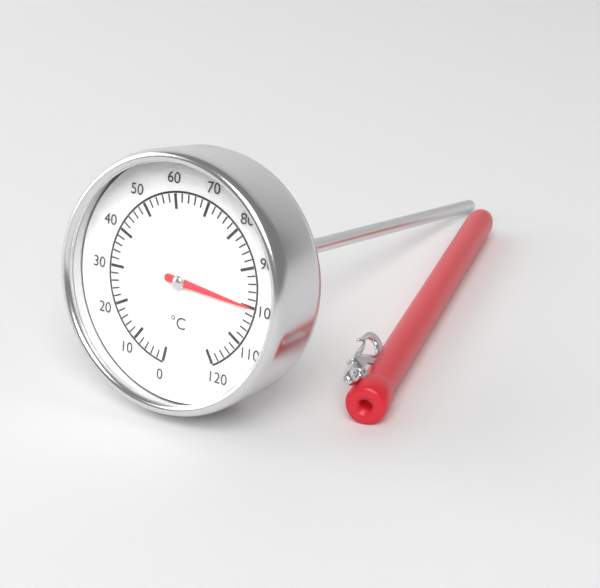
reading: 100 °C
